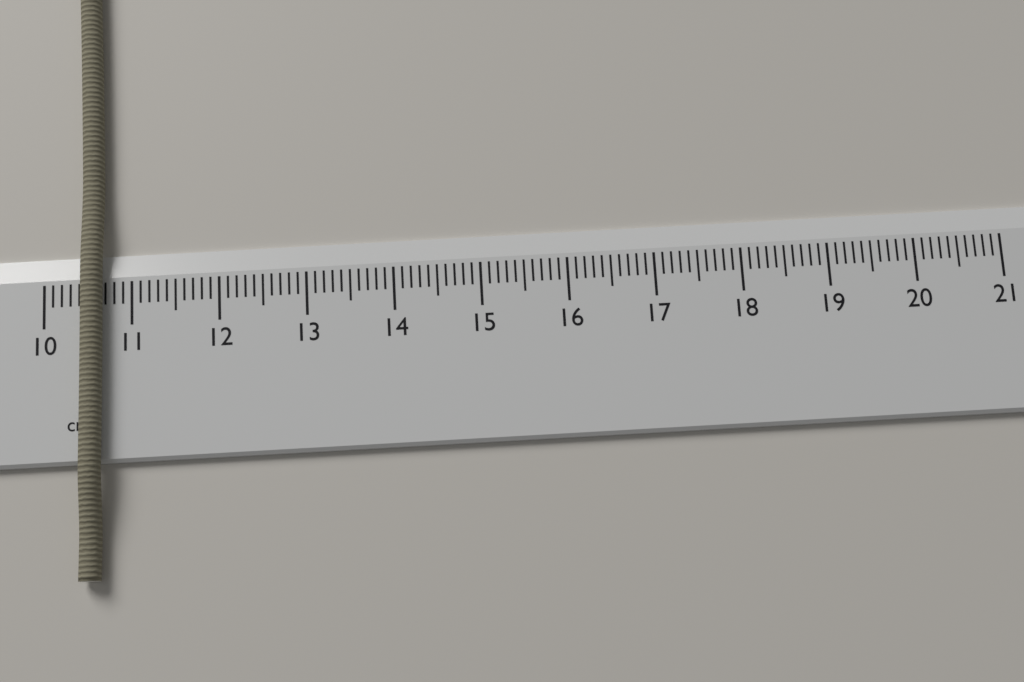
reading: 10.7 cm
